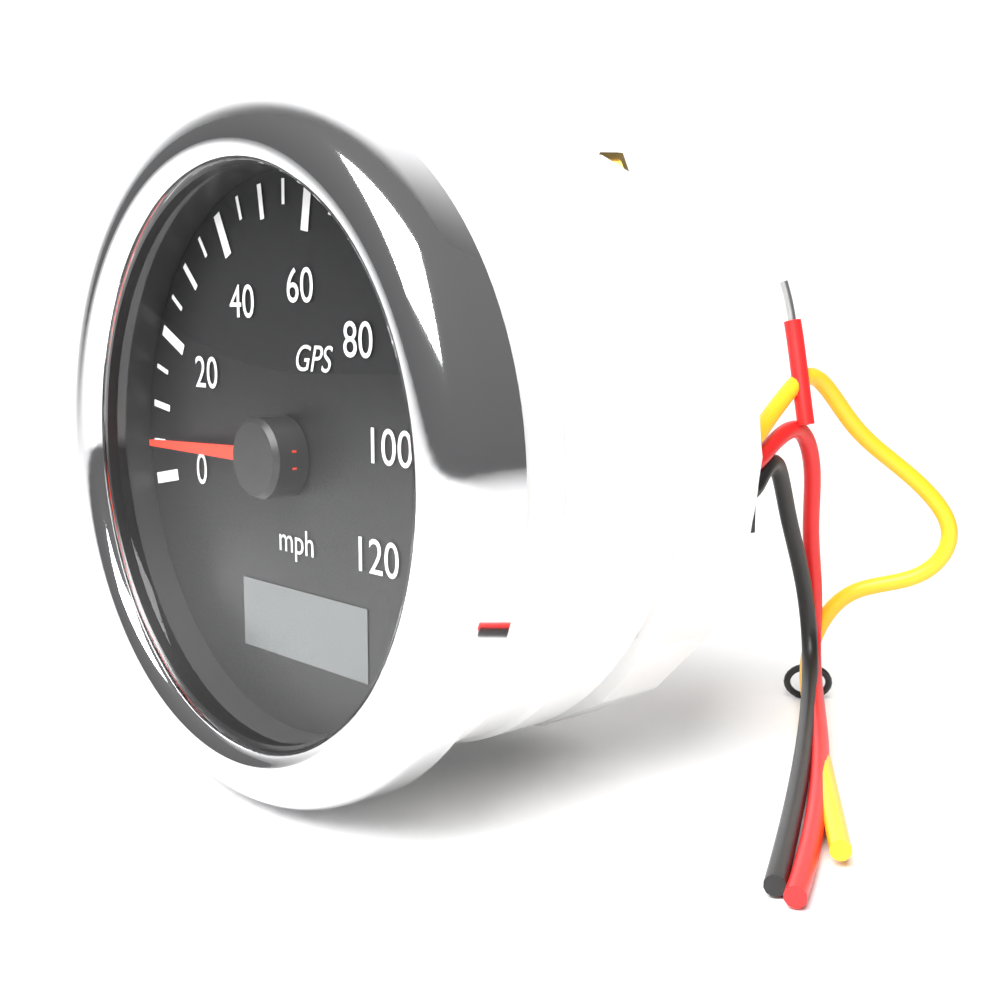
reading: 5 mph
